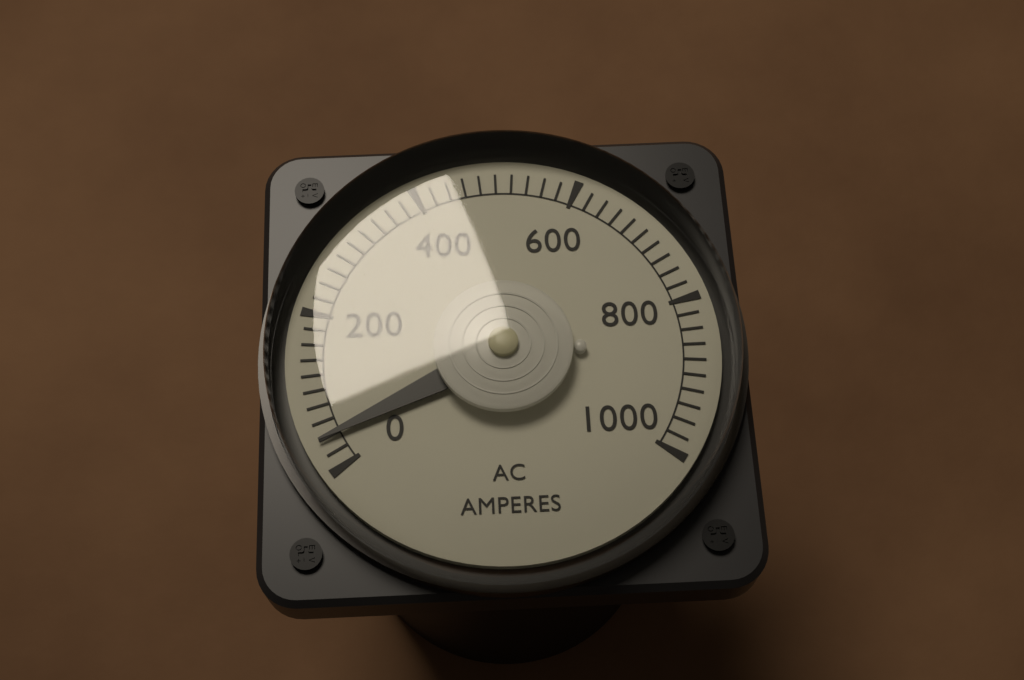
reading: 40 A
